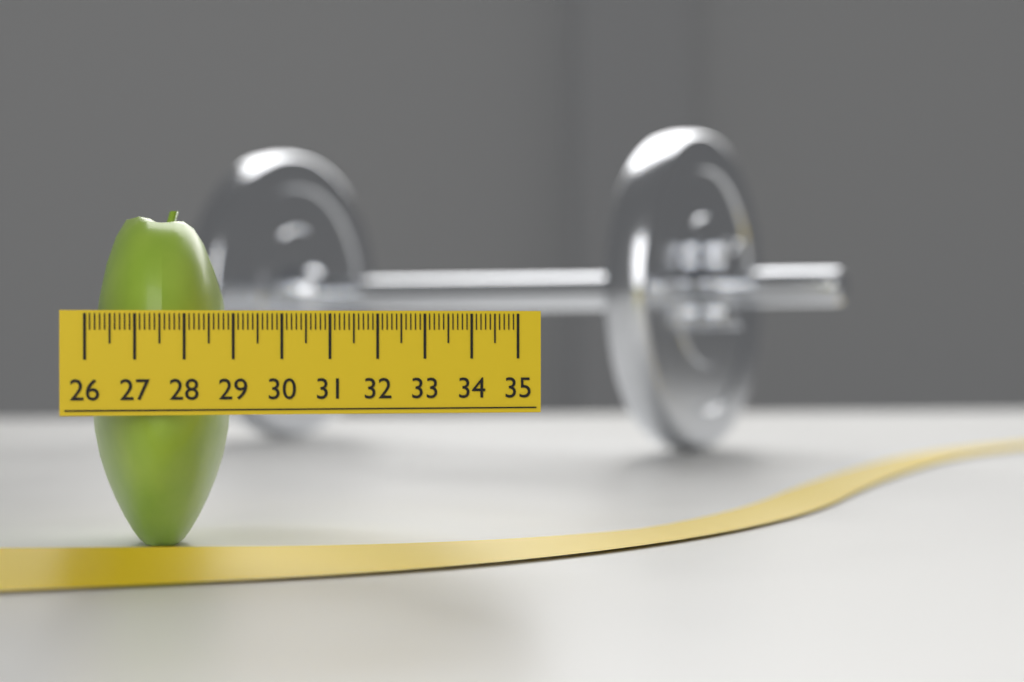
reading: 29.1 (no unit)
